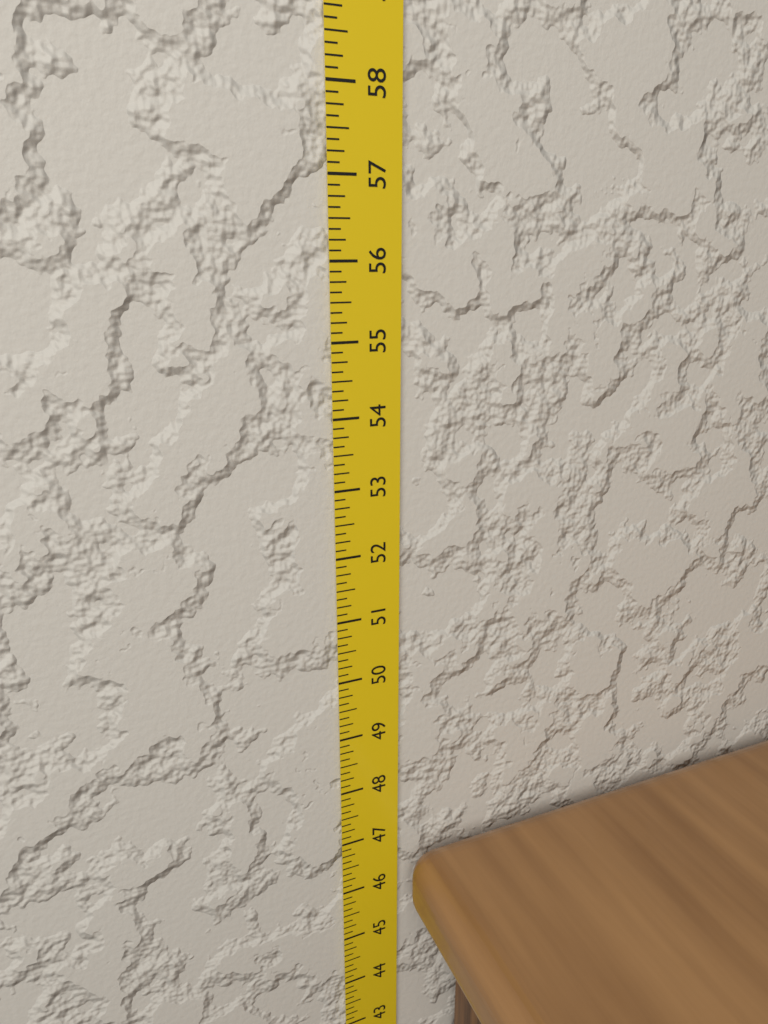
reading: 46.750 in
